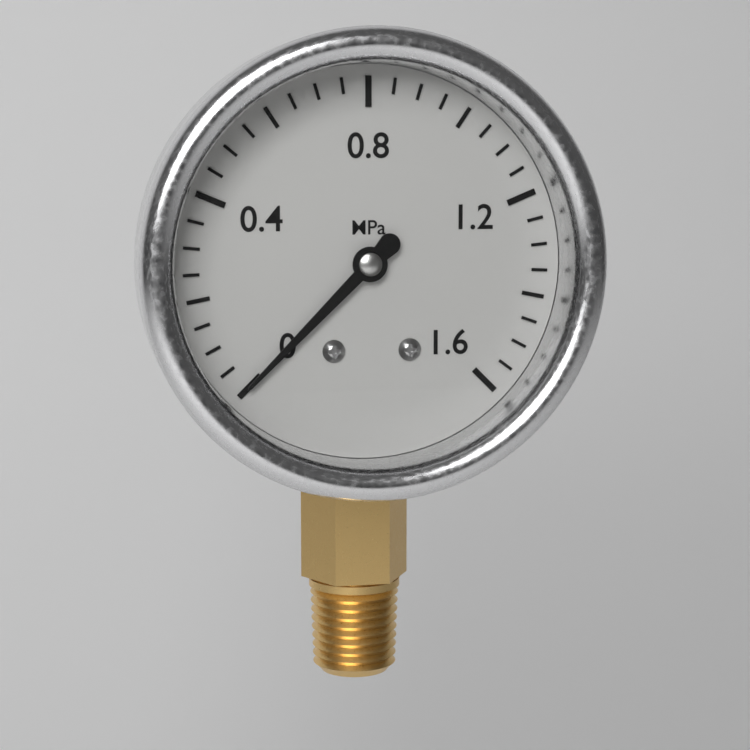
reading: 0.00 MPa
